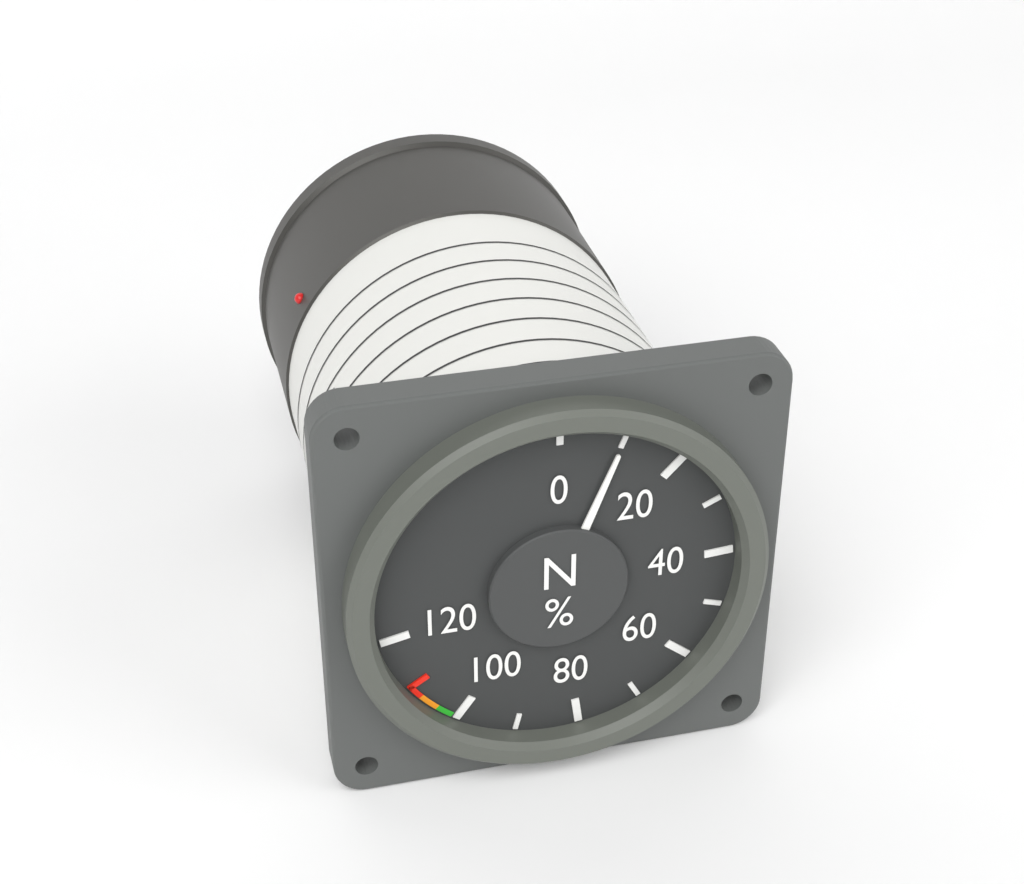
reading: 10 %
